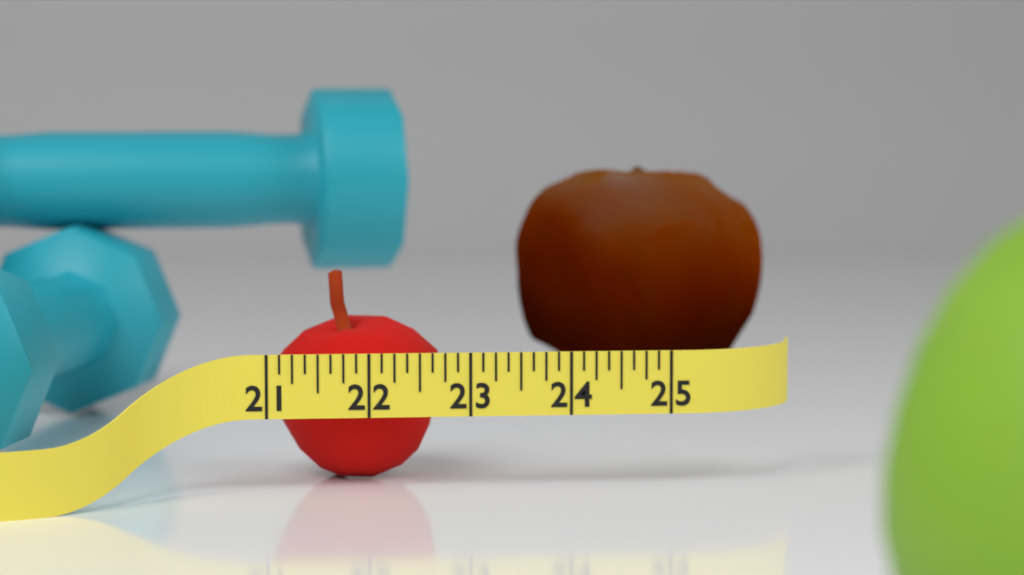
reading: 22.750 (no unit)
